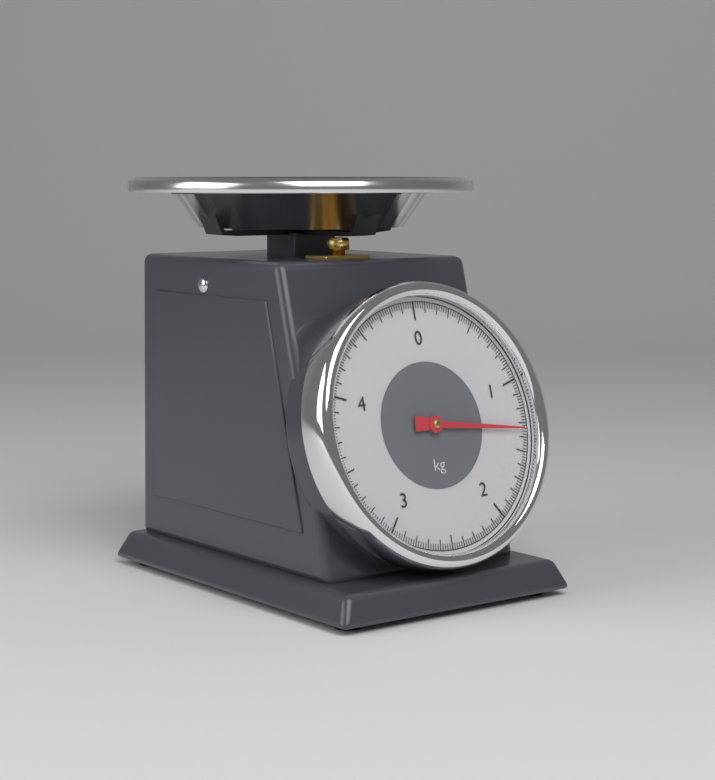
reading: 1.34 kg
